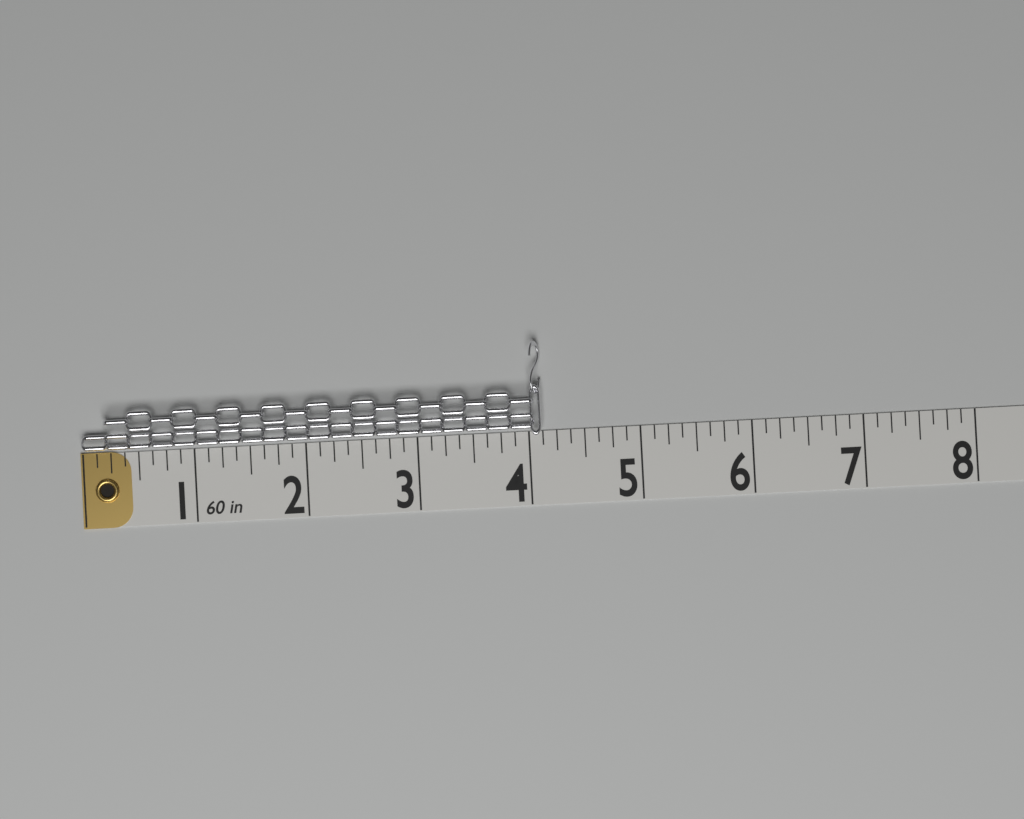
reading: 4.125 in
